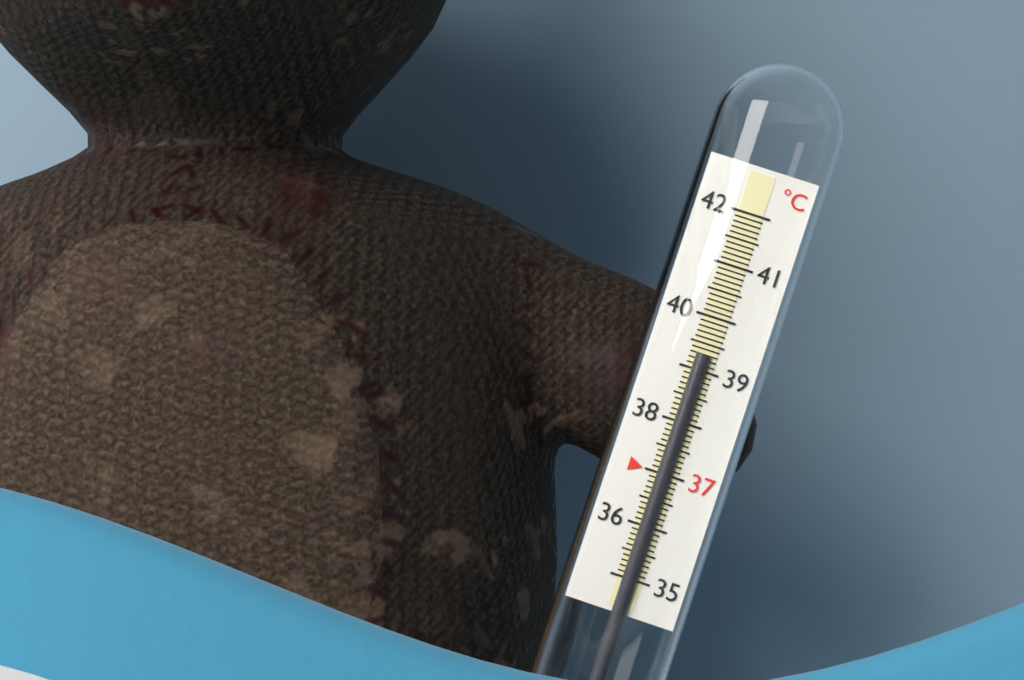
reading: 39.3 °C
